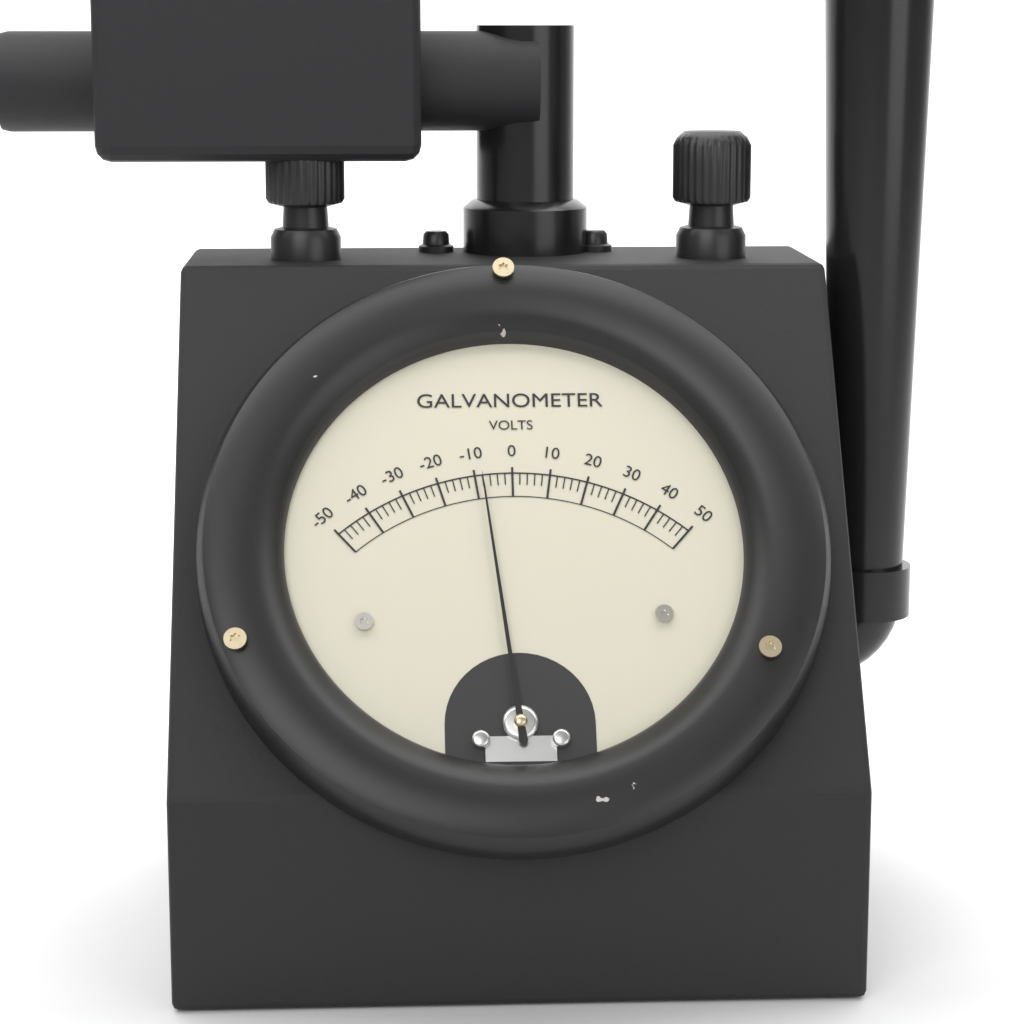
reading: -8 V
